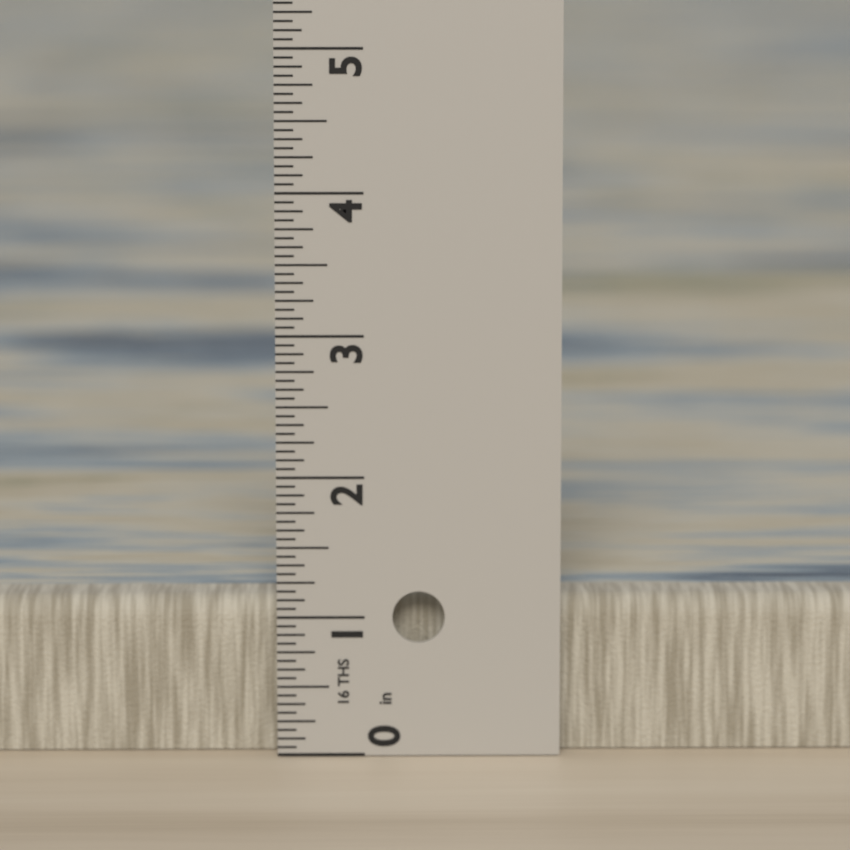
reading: 1.1250 in
